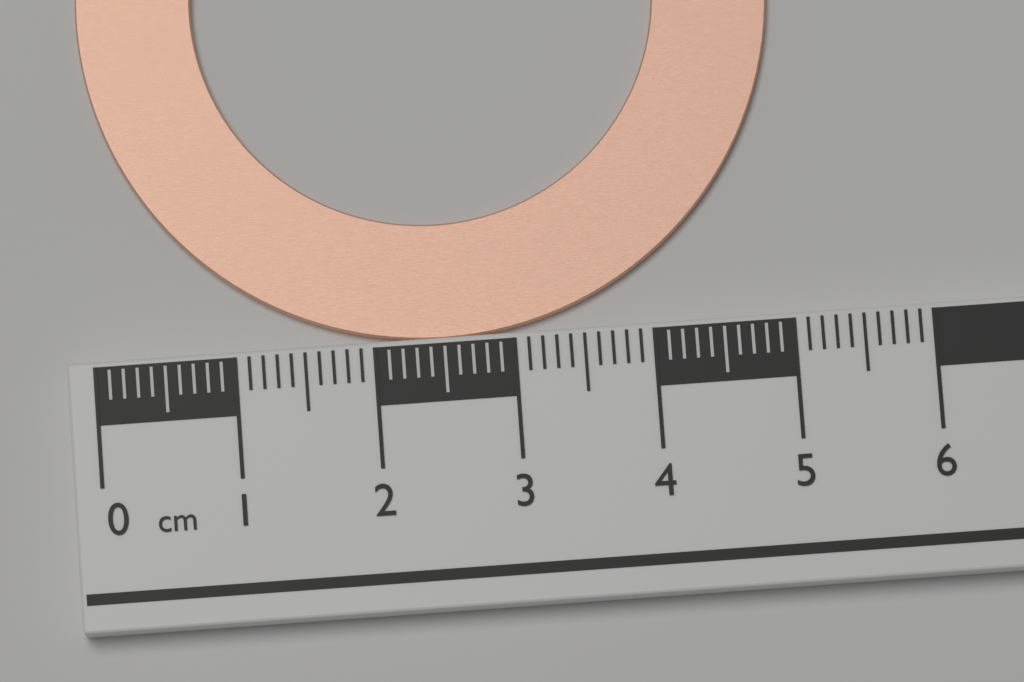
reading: 5.0 cm
